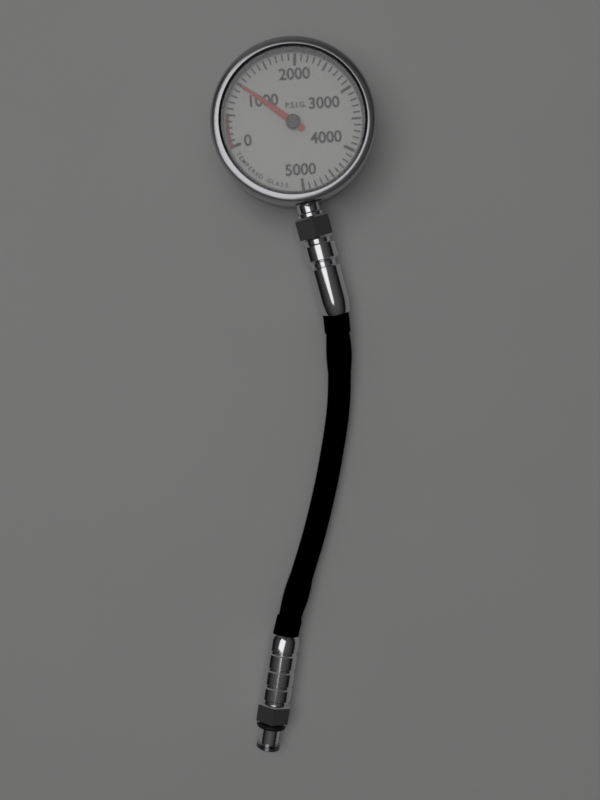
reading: 1000 psig
